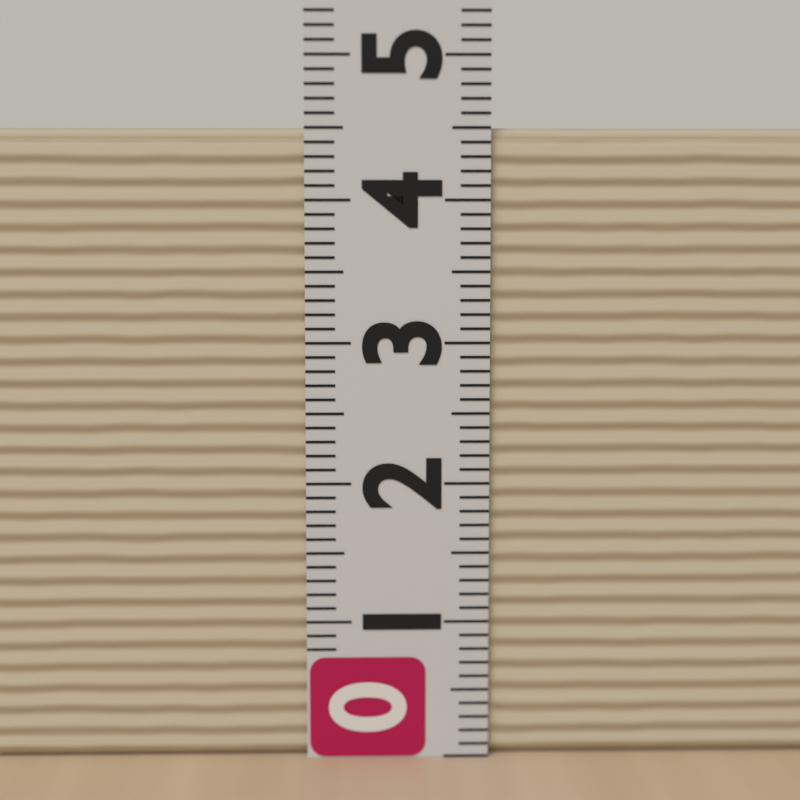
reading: 4.5 (no unit)
